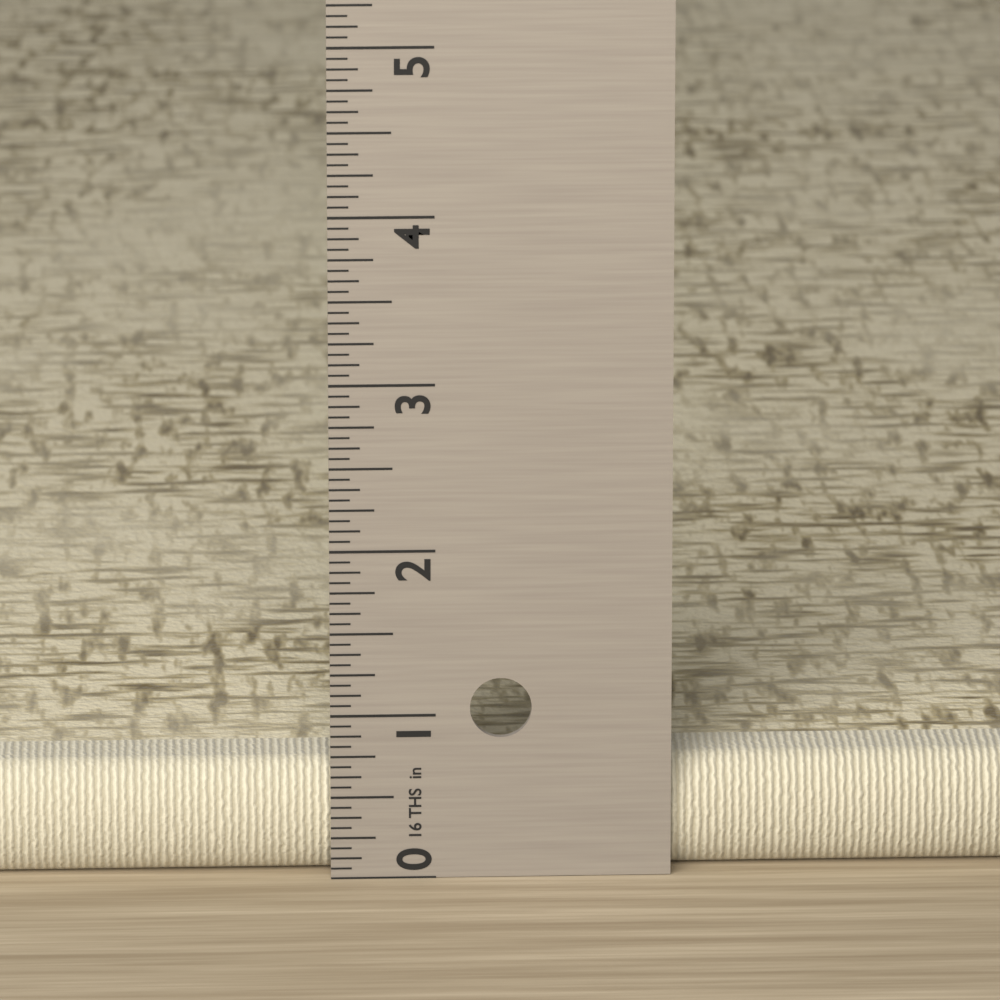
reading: 0.6875 in
